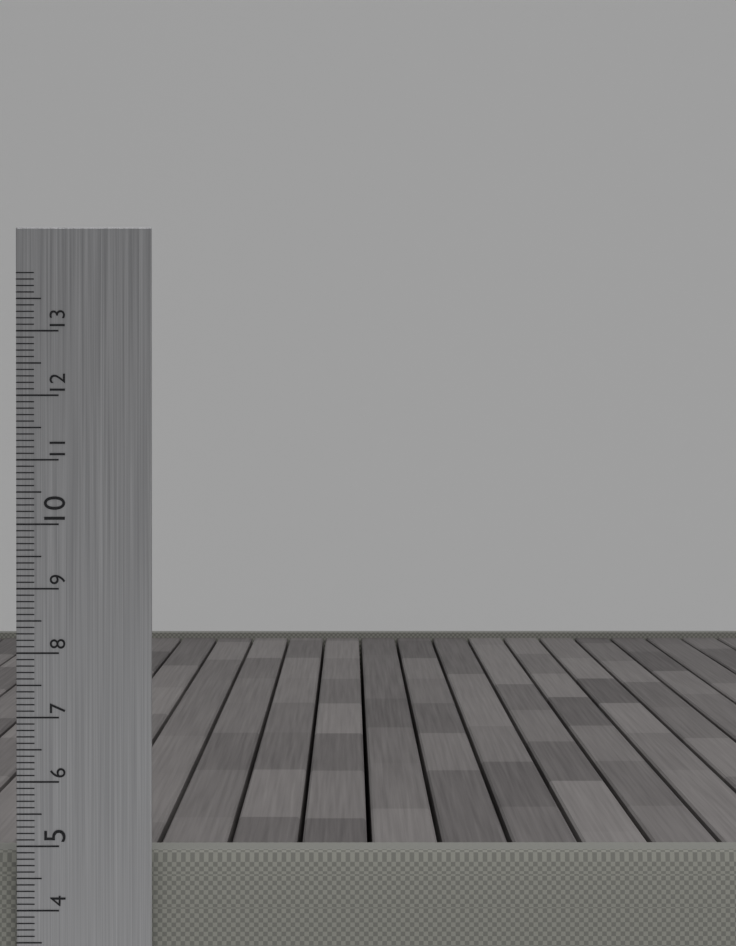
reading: 4.9 cm
